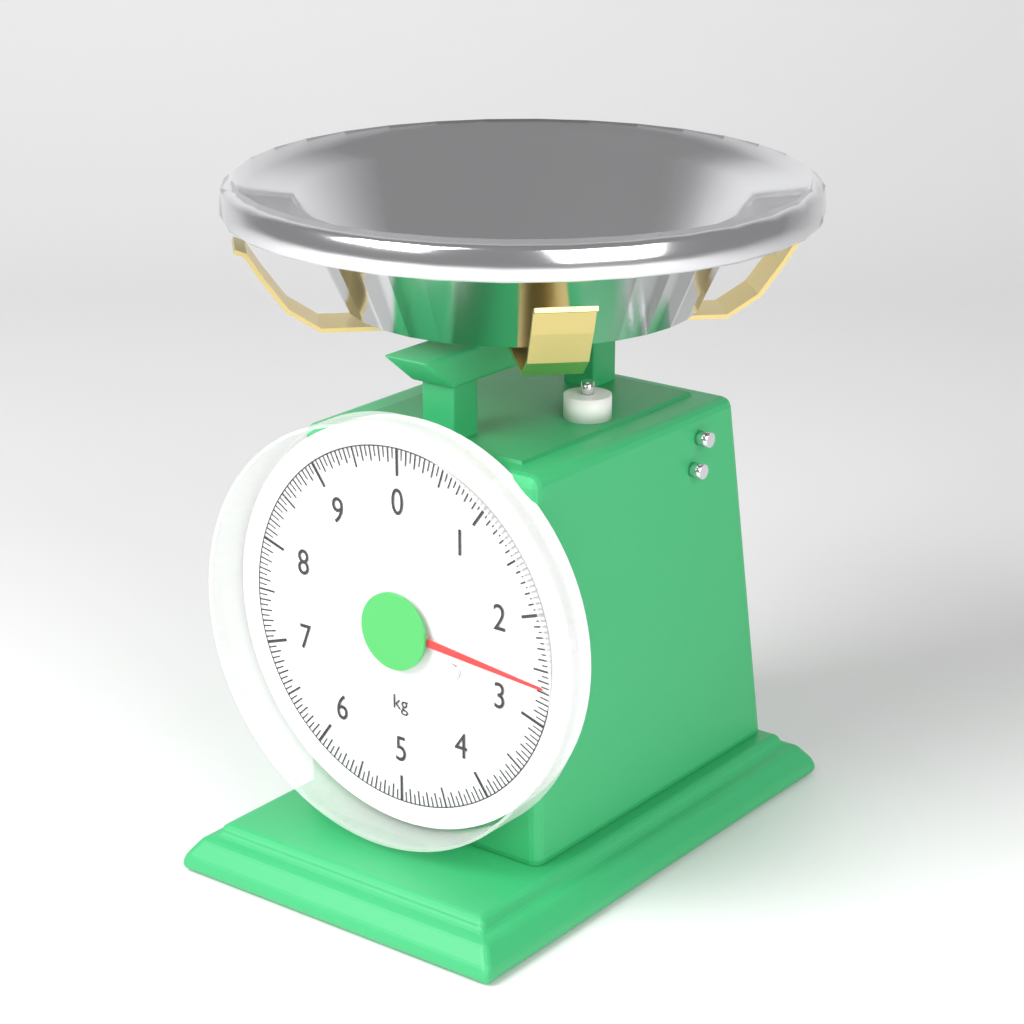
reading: 2.65 kg
